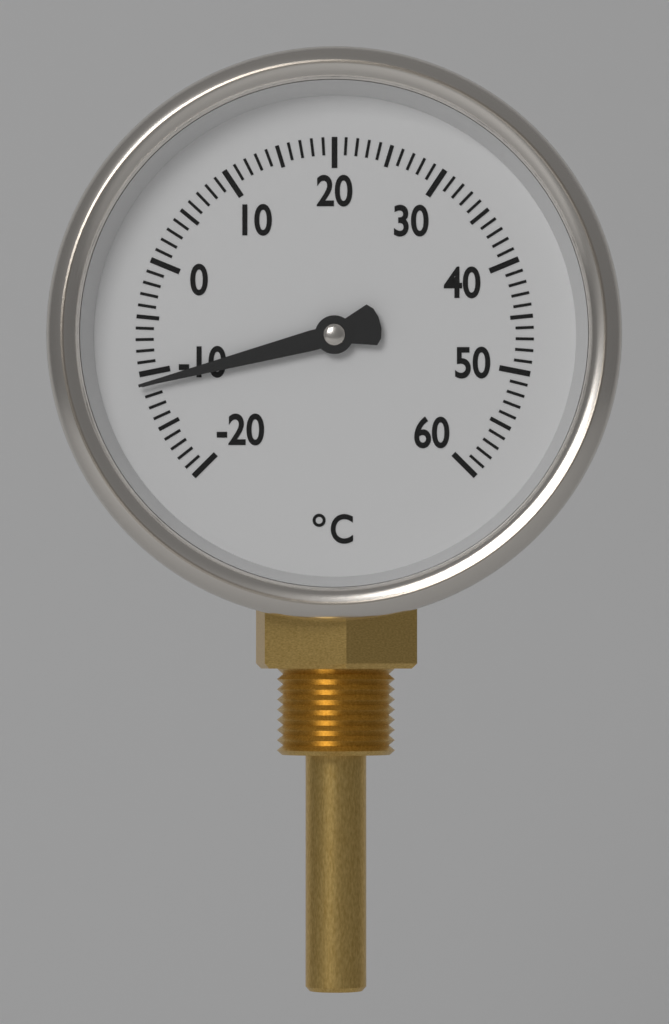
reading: -11 °C
